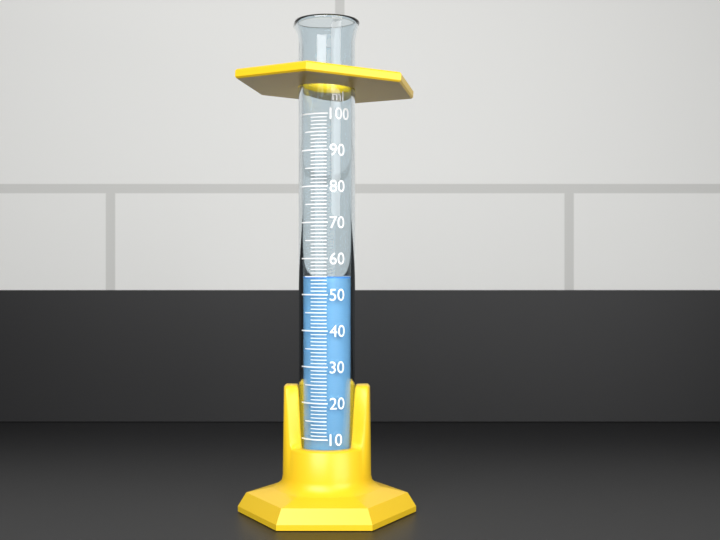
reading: 55 ml
